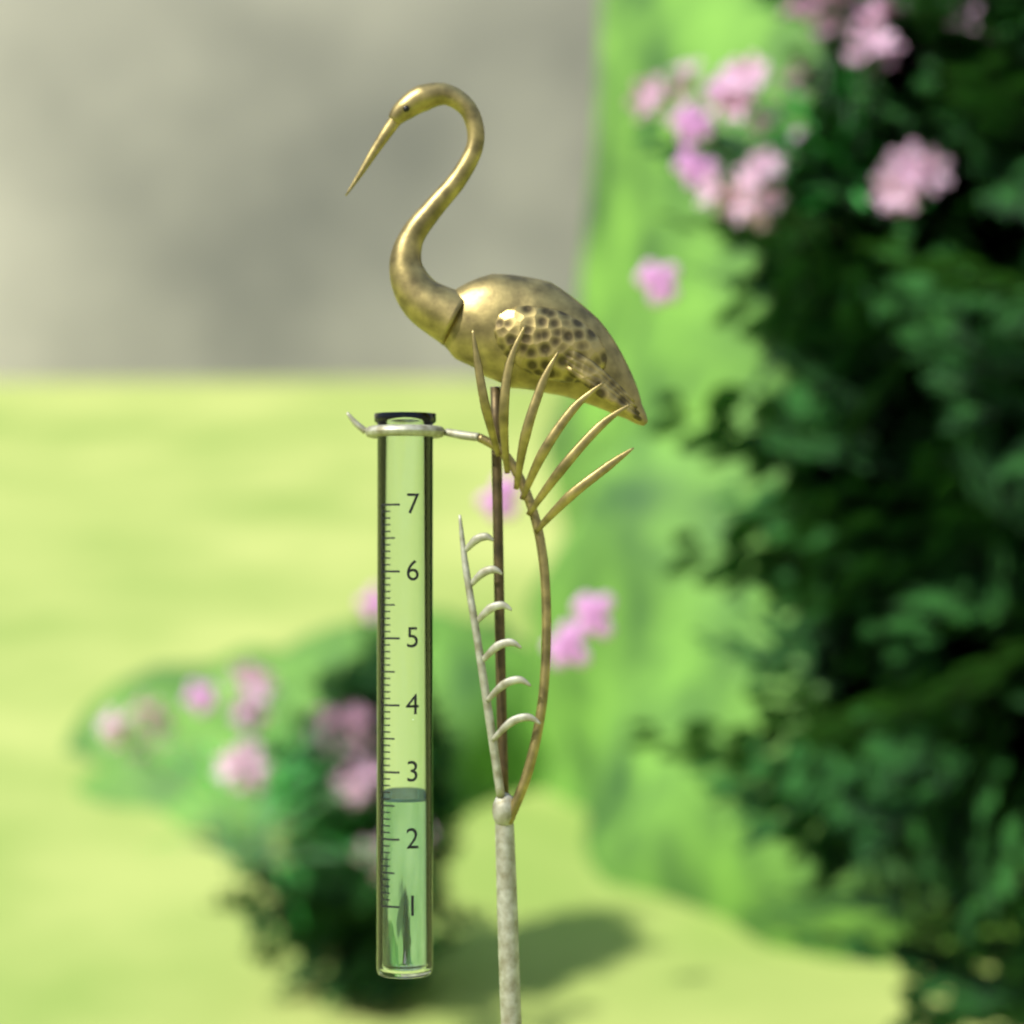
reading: 2.6 (no unit)
